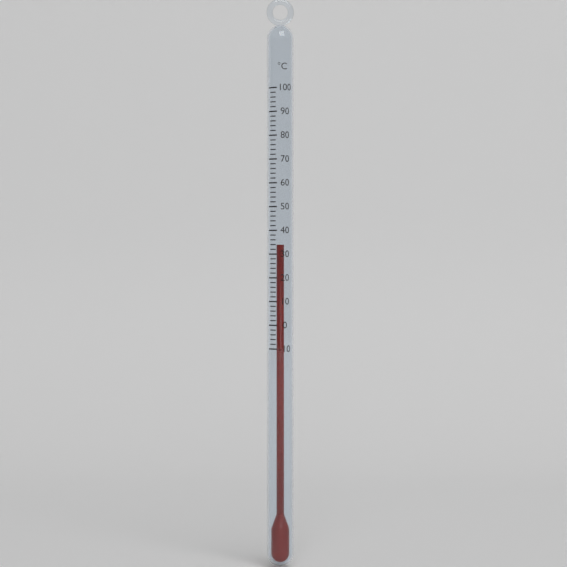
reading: 34 °C
